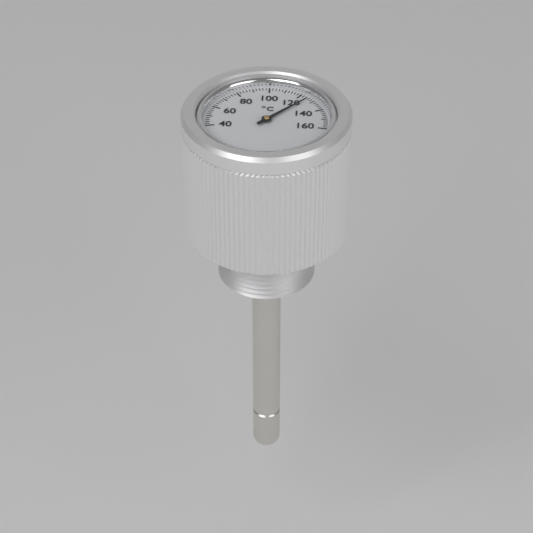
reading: 126 °C
